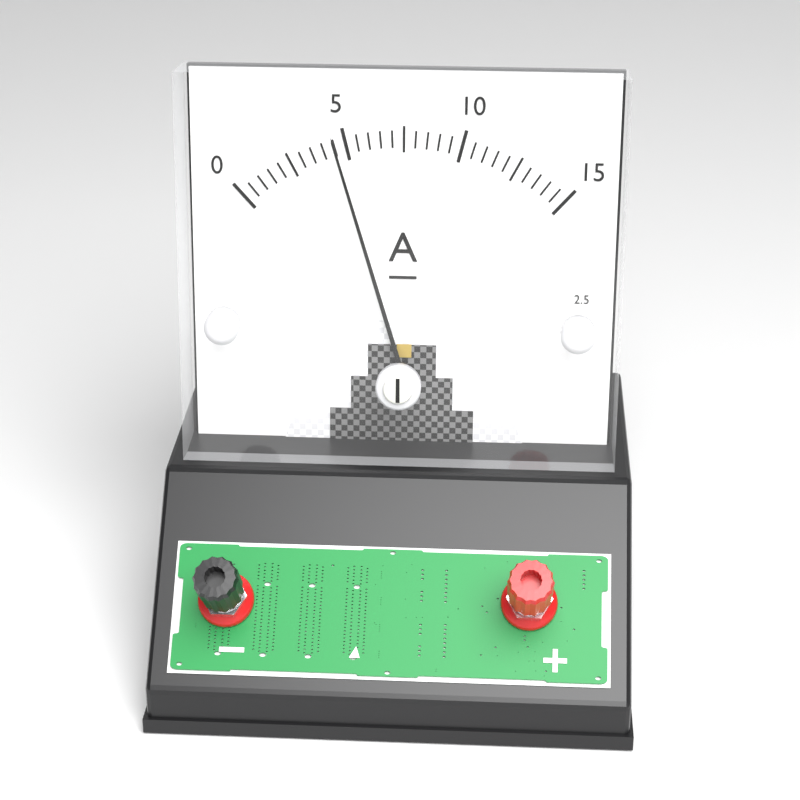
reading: 4.5 A
